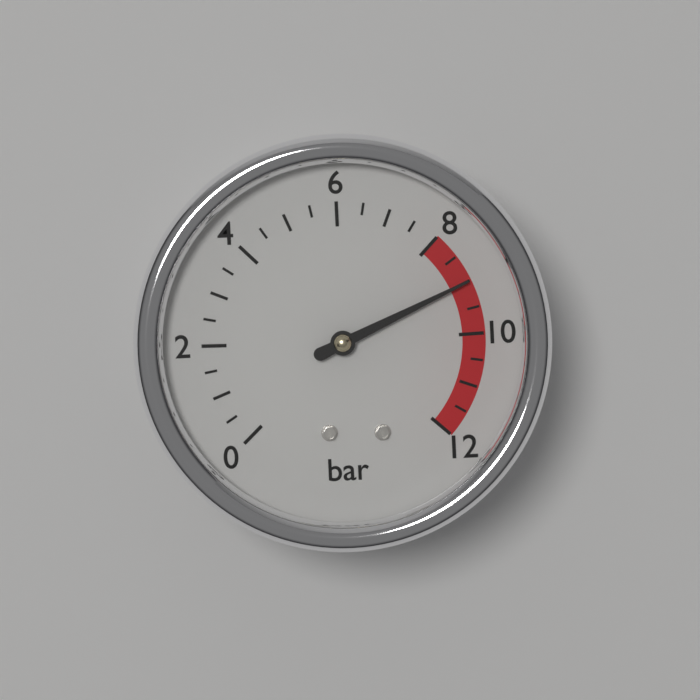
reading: 9.0 bar
